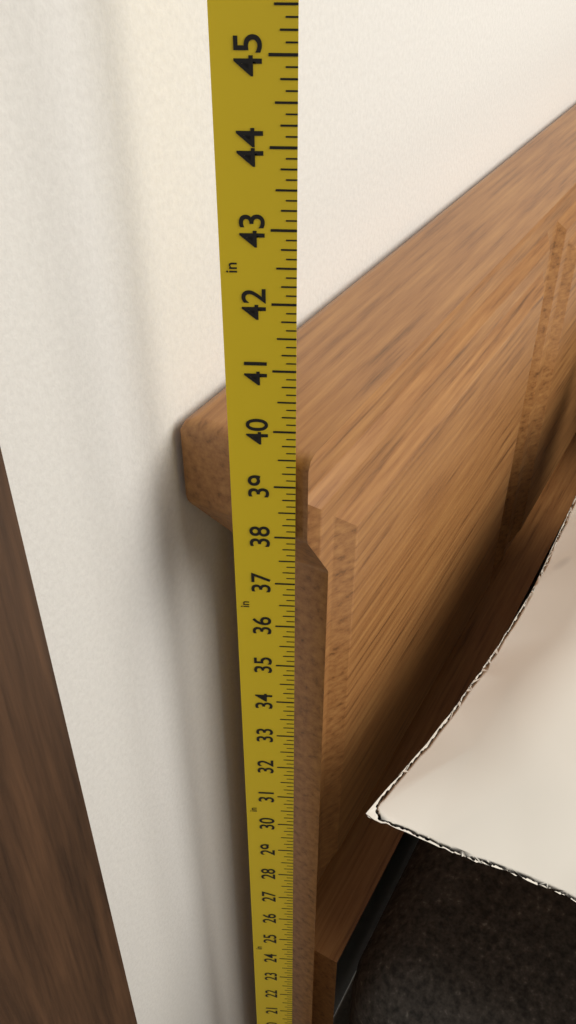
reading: 39.500 in
